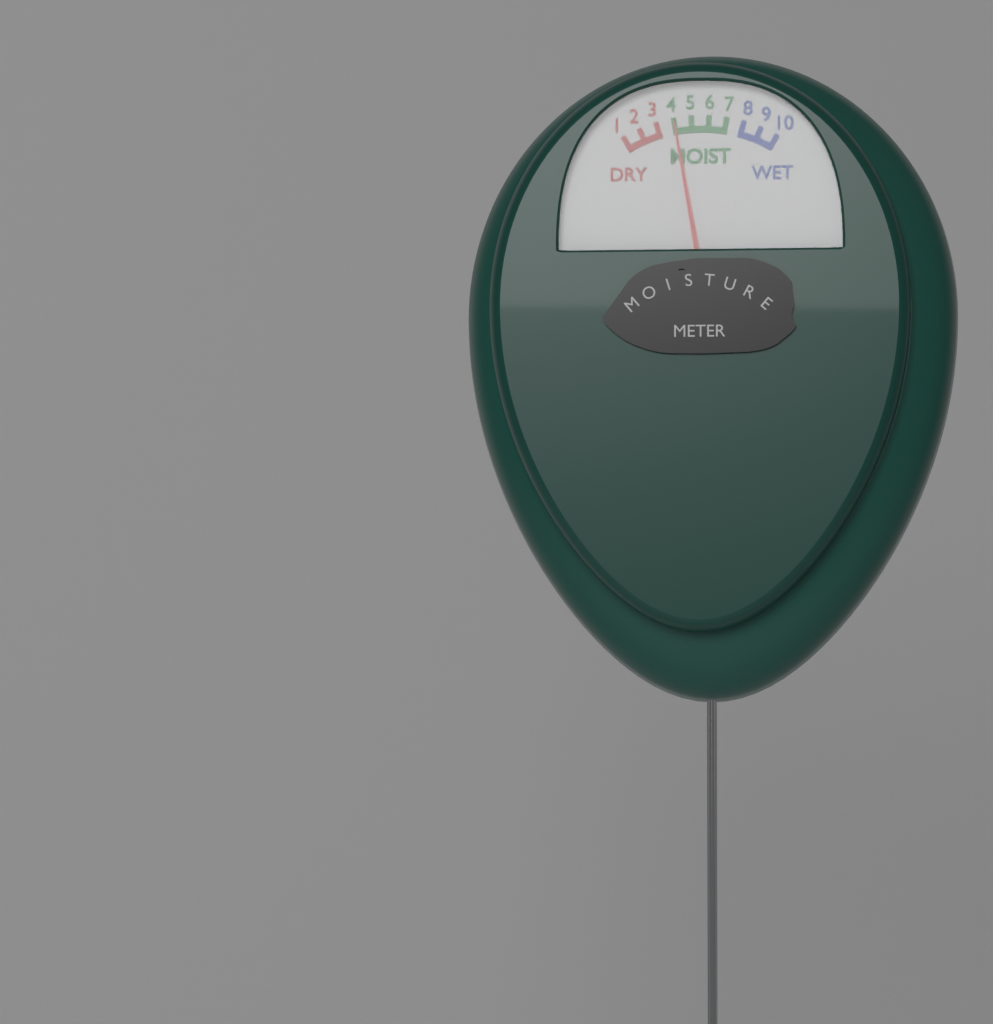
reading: 4 (no unit)
